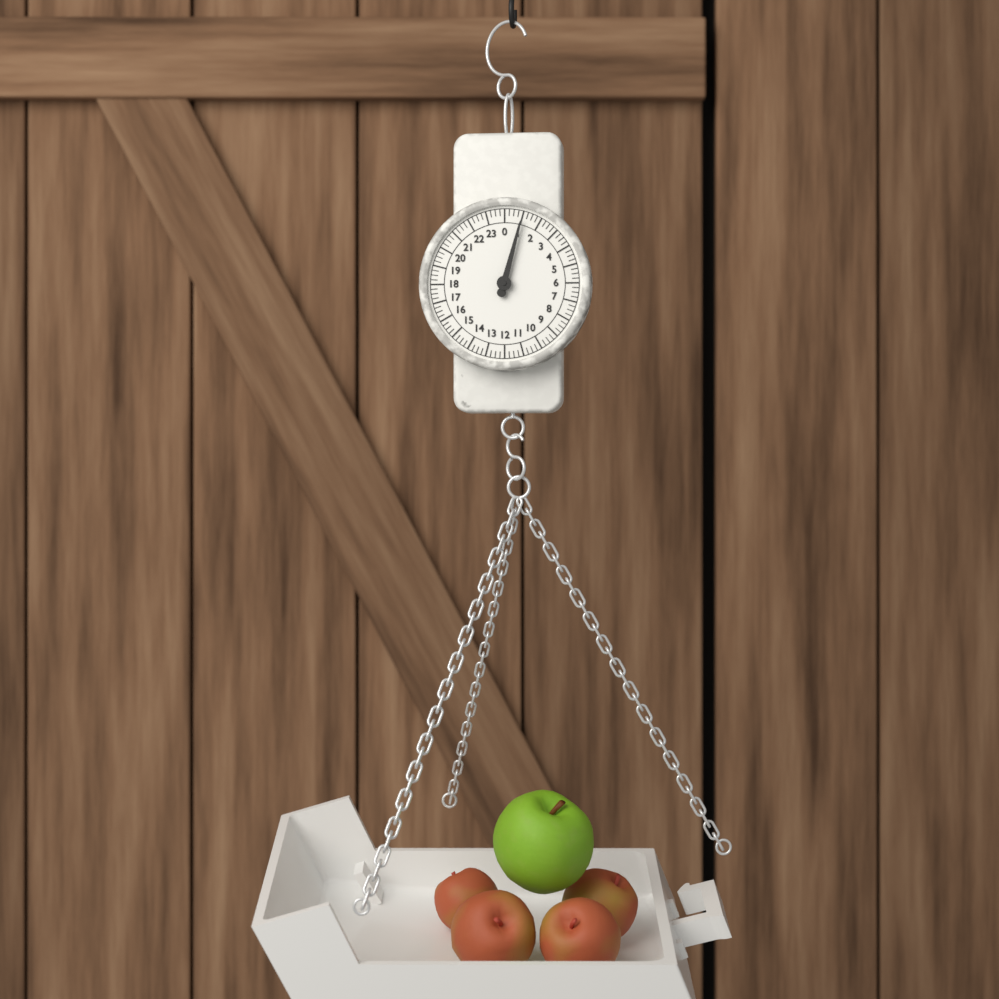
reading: 1.00 (no unit)
